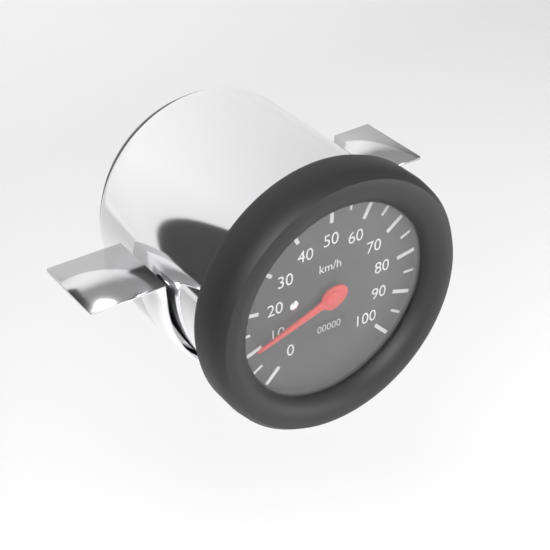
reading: 10 km/h
